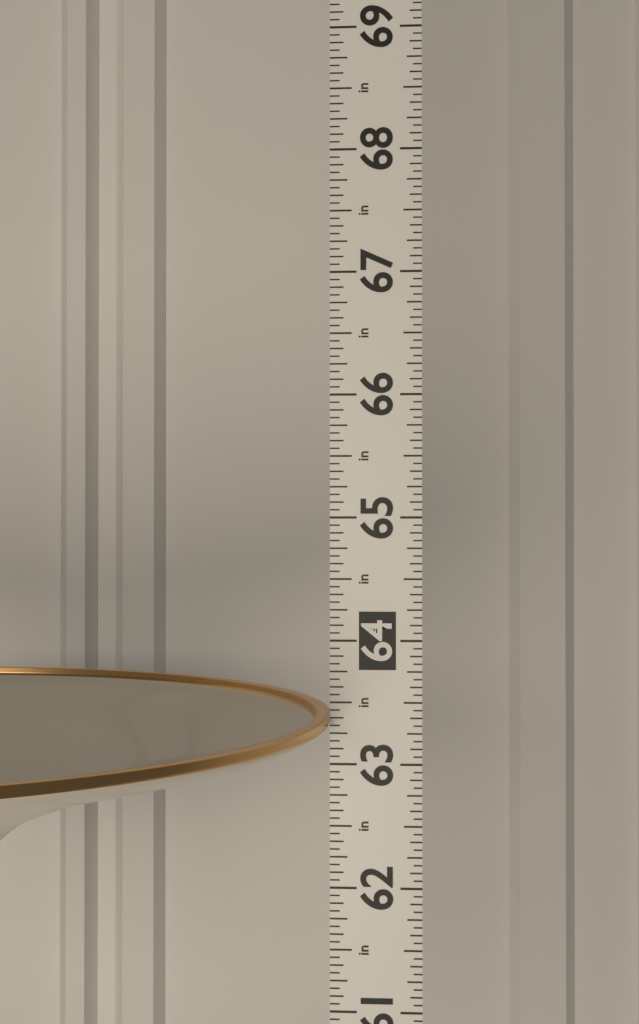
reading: 63.3750 in
